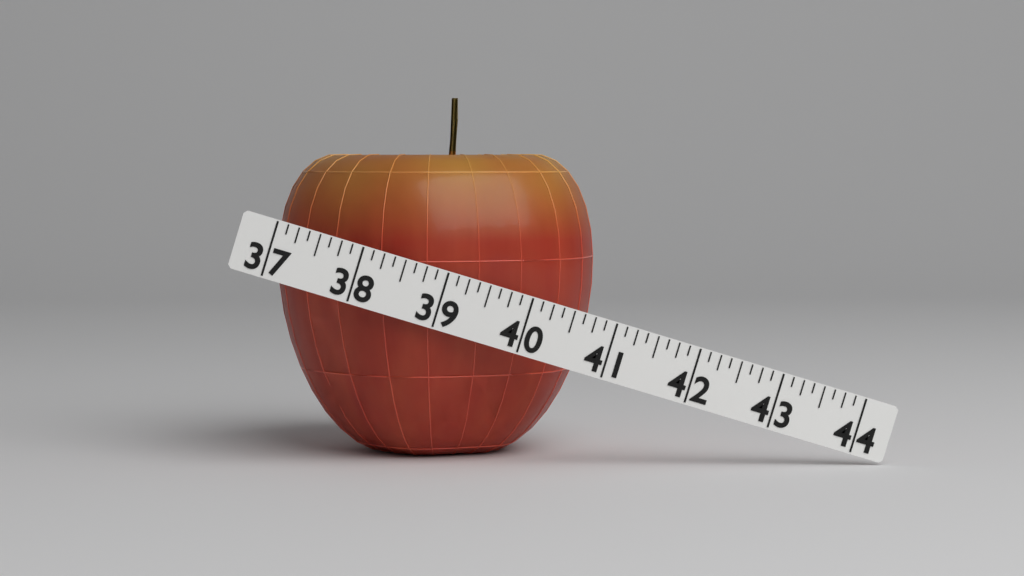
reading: 40.875 (no unit)
